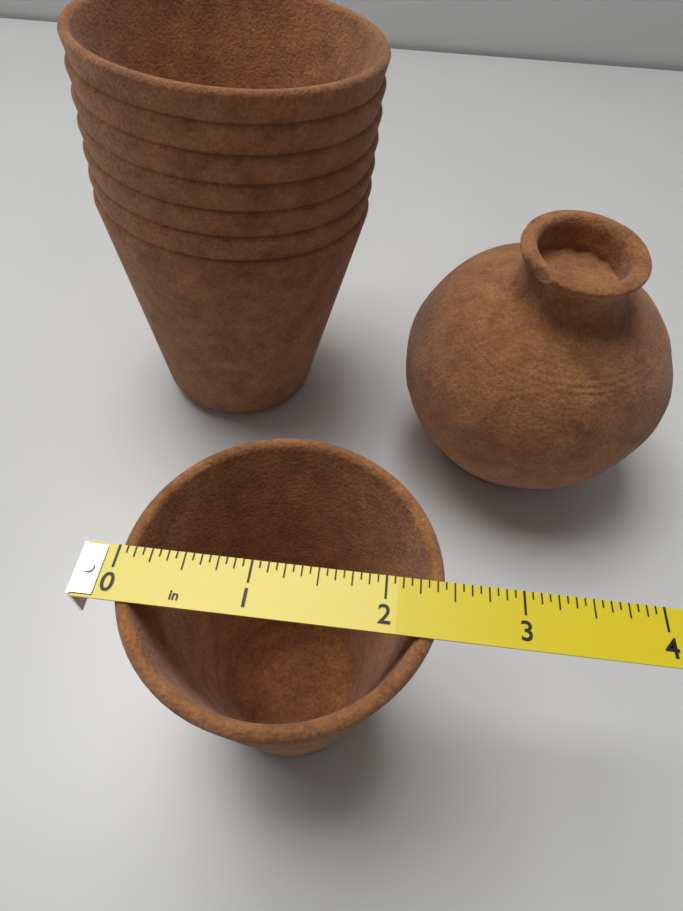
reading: 2.4375 in
